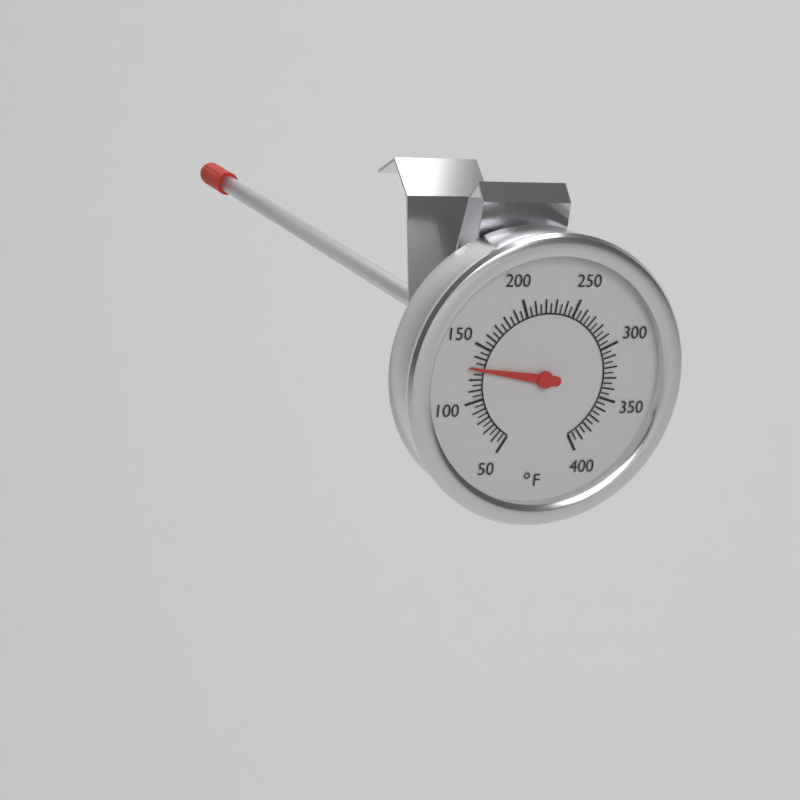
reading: 130 °F
